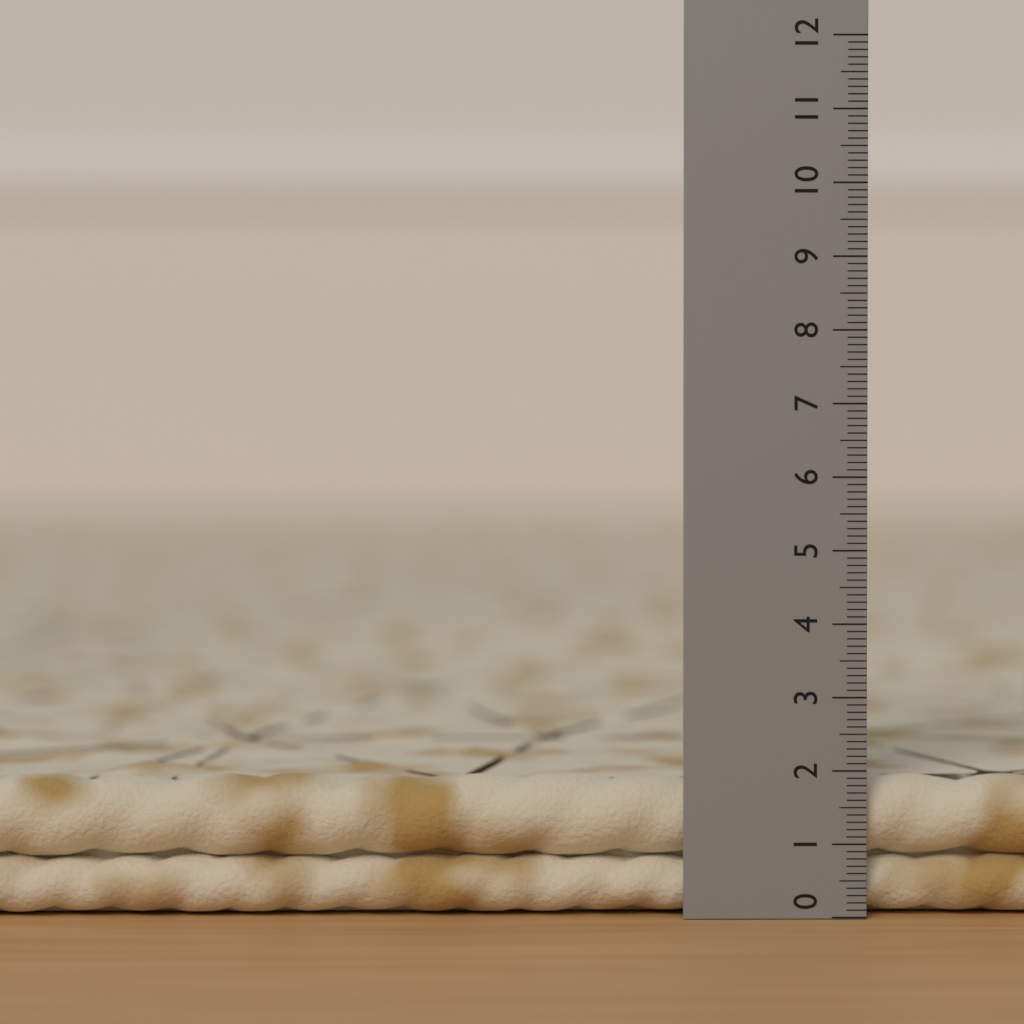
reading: 1.9 (no unit)
